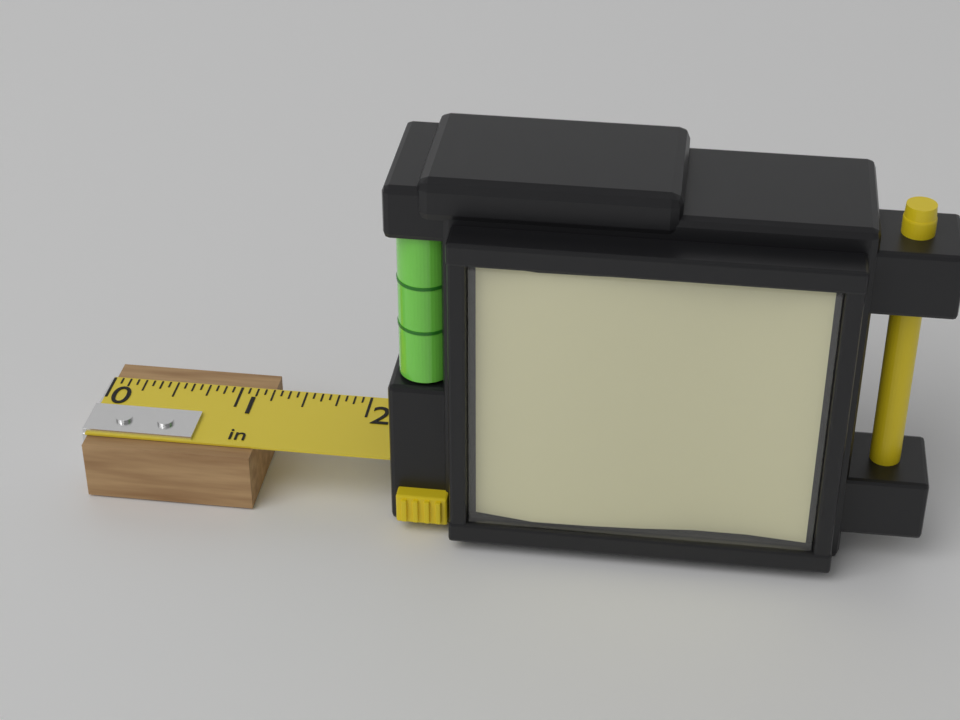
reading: 1.2500 in
